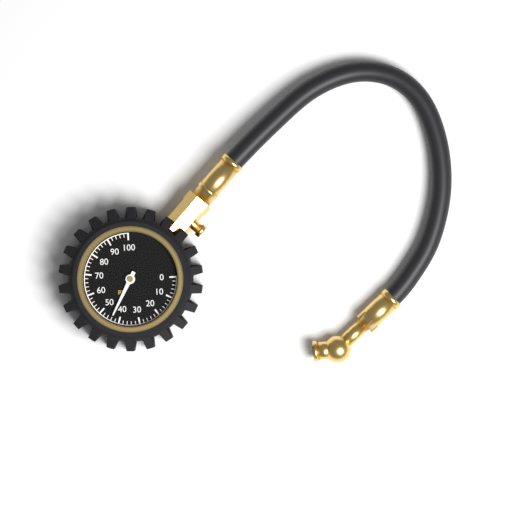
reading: 44 psi
